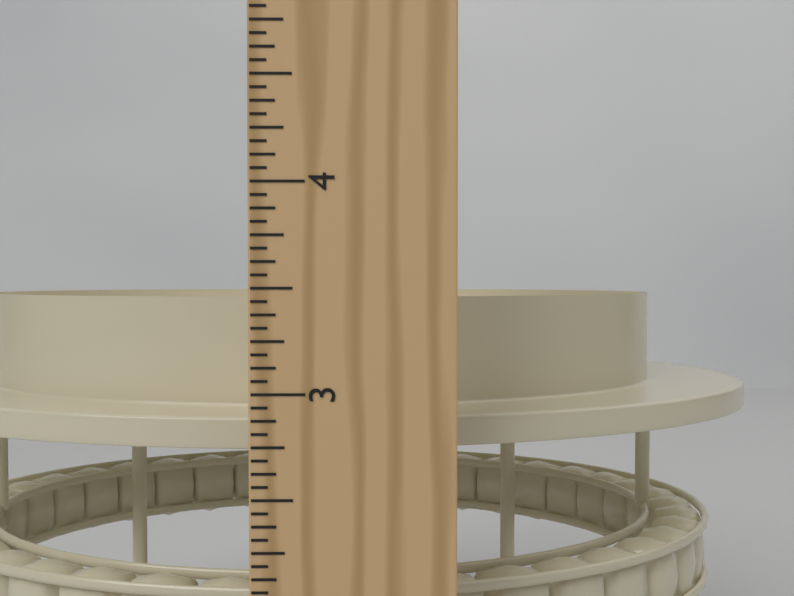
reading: 3.4375 in
